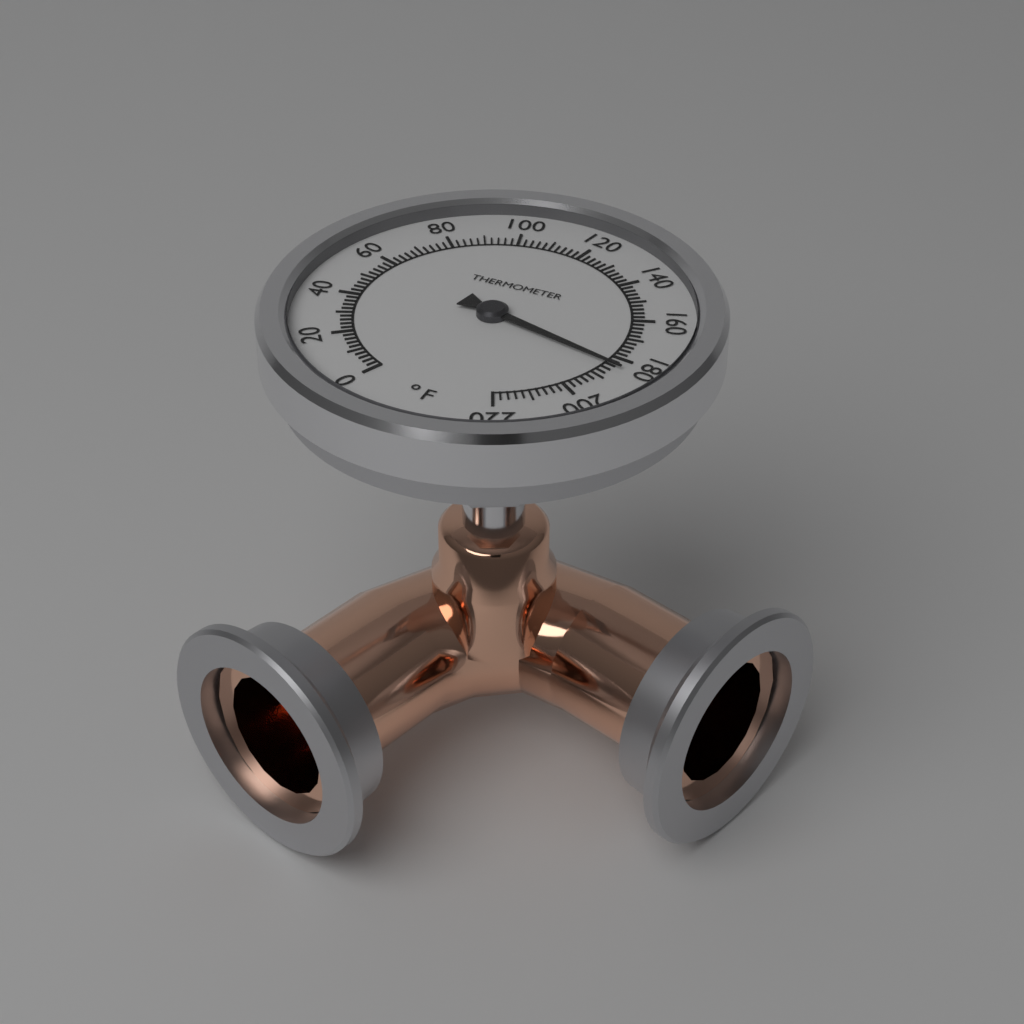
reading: 184 °F
